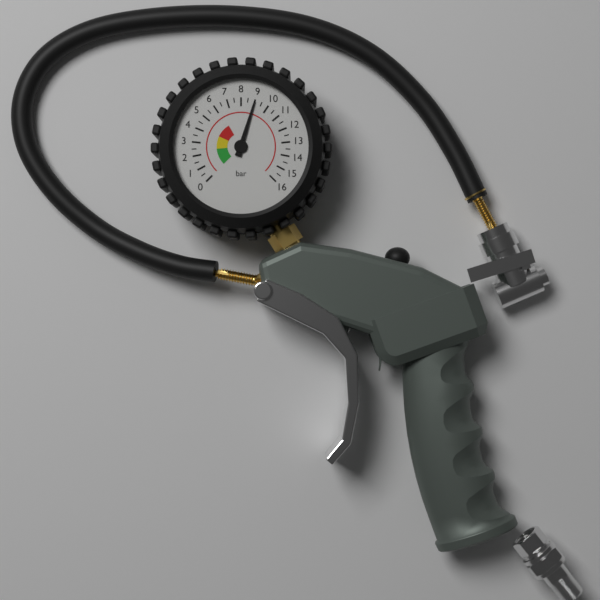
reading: 9.0 bar
